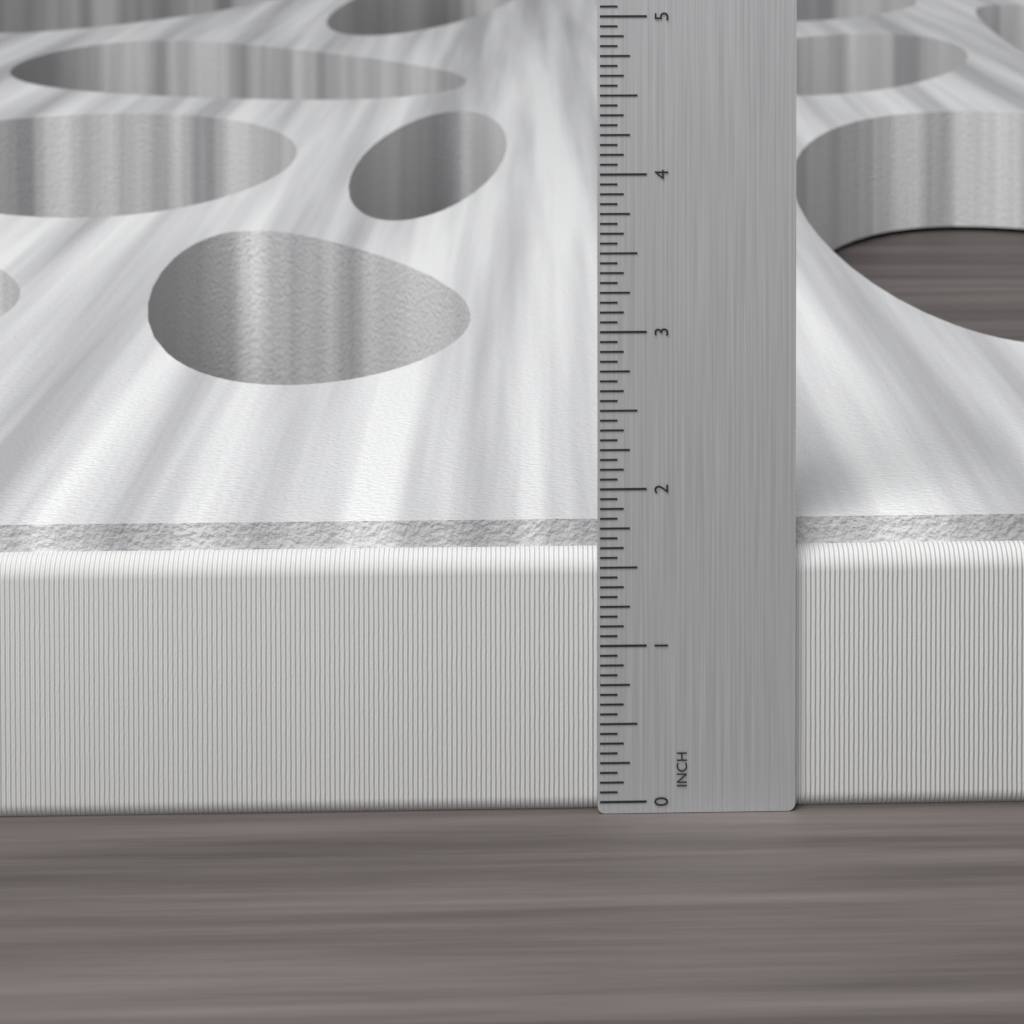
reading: 1.7500 in
